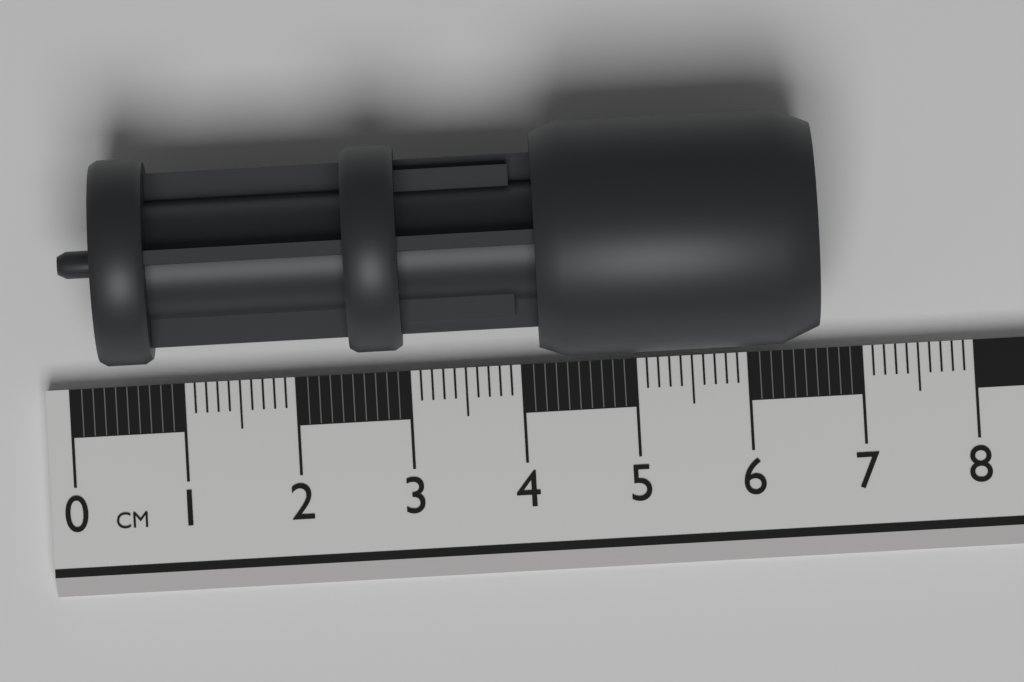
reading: 6.6 cm
